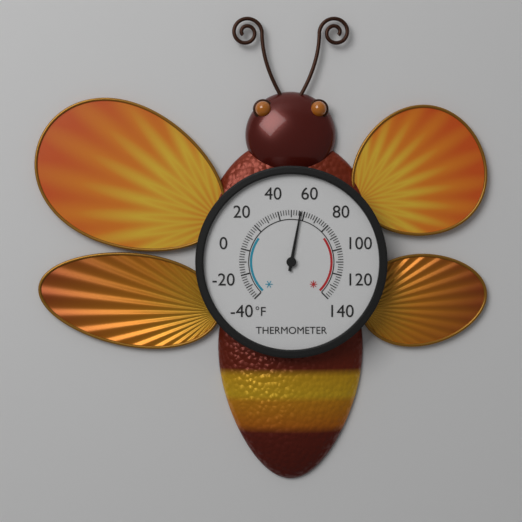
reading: 57 °F
